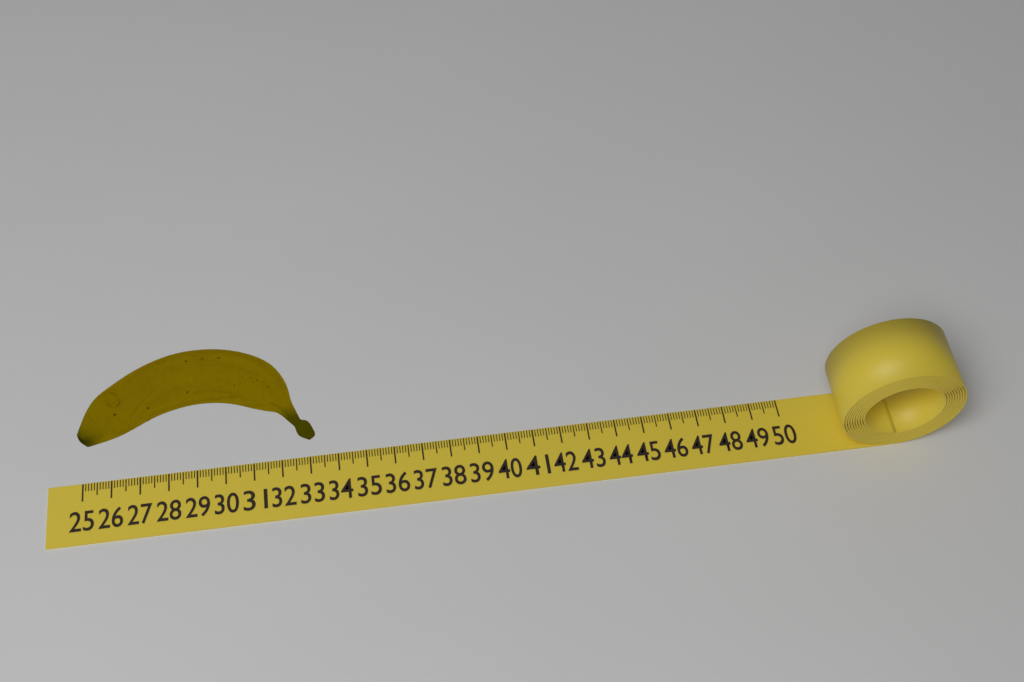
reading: 33.3 (no unit)
